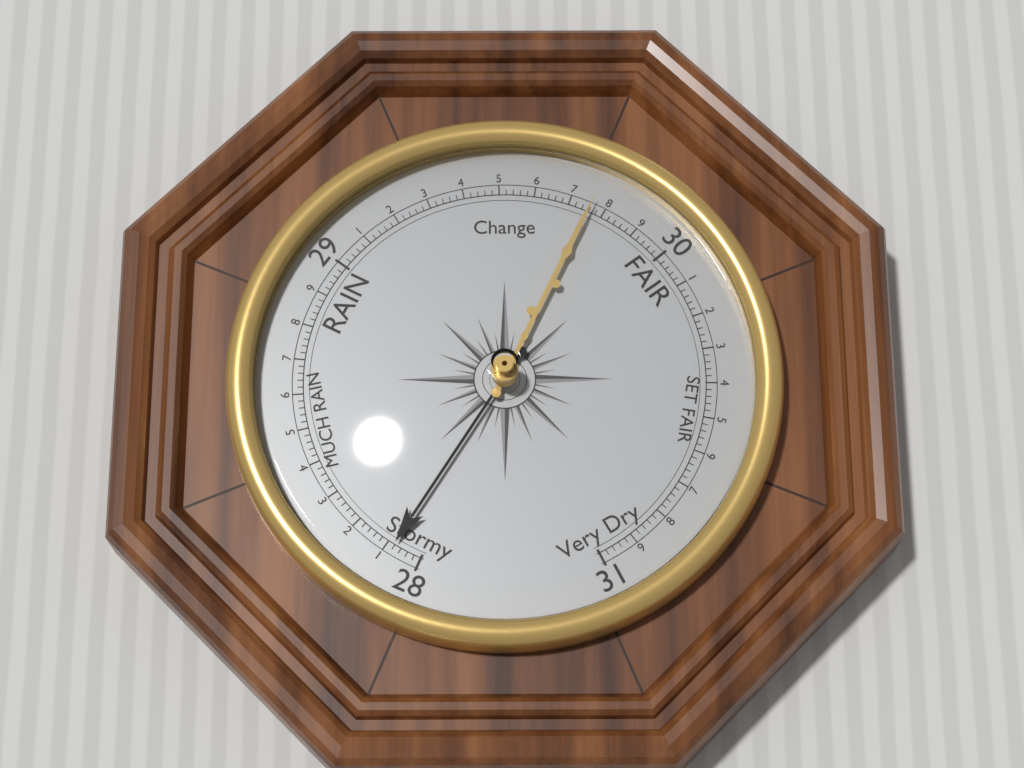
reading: 28.08 (no unit)
